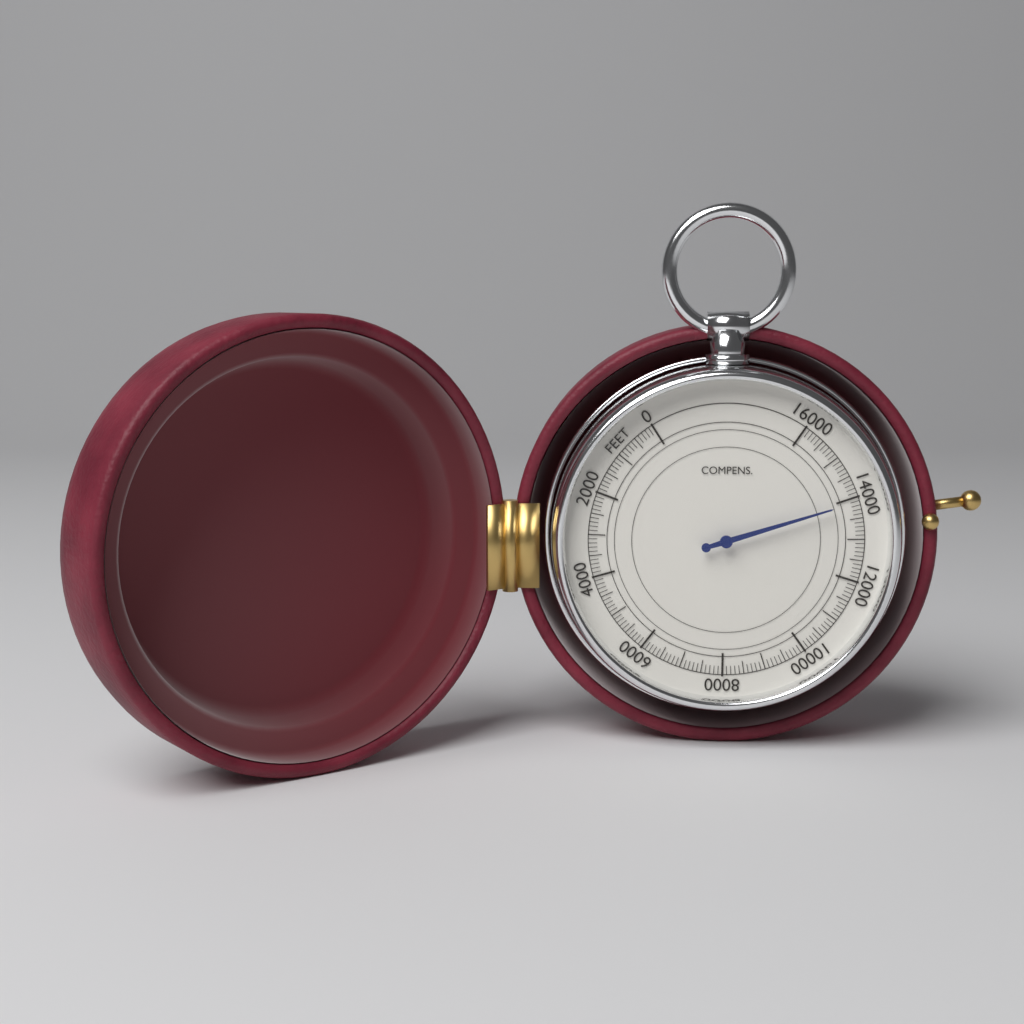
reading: 13900 feet
